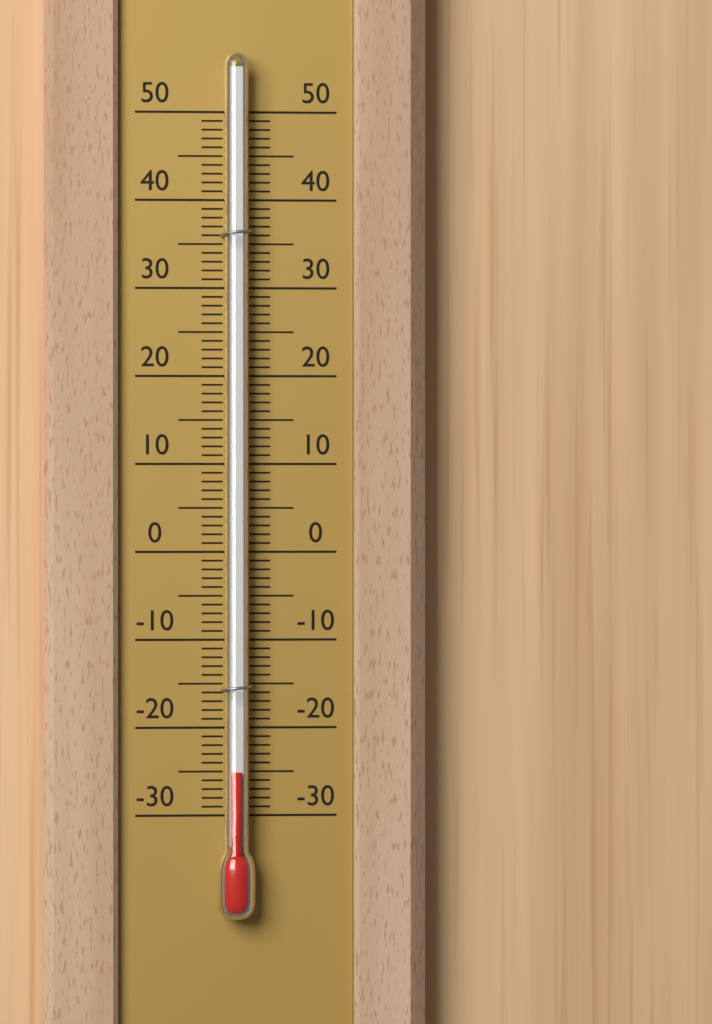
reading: -25 (no unit)
